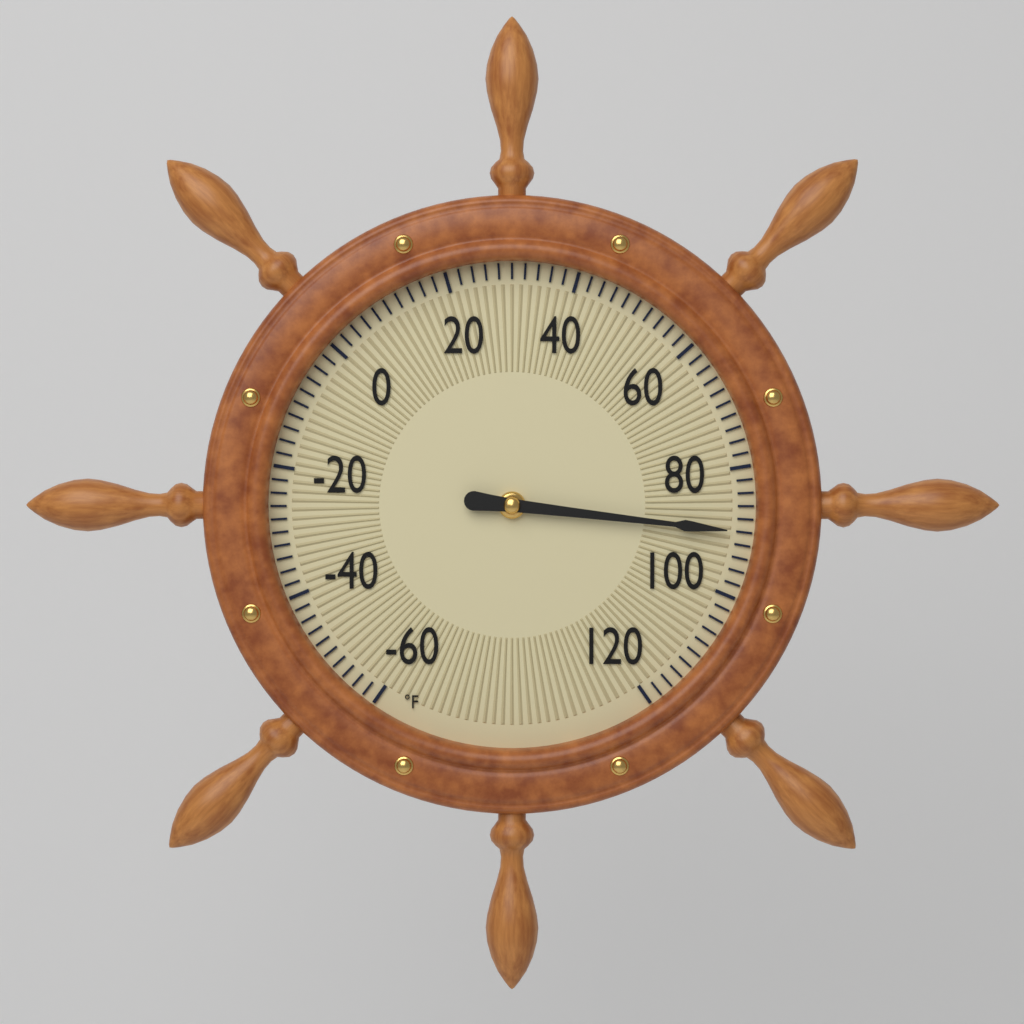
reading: 90 °F
